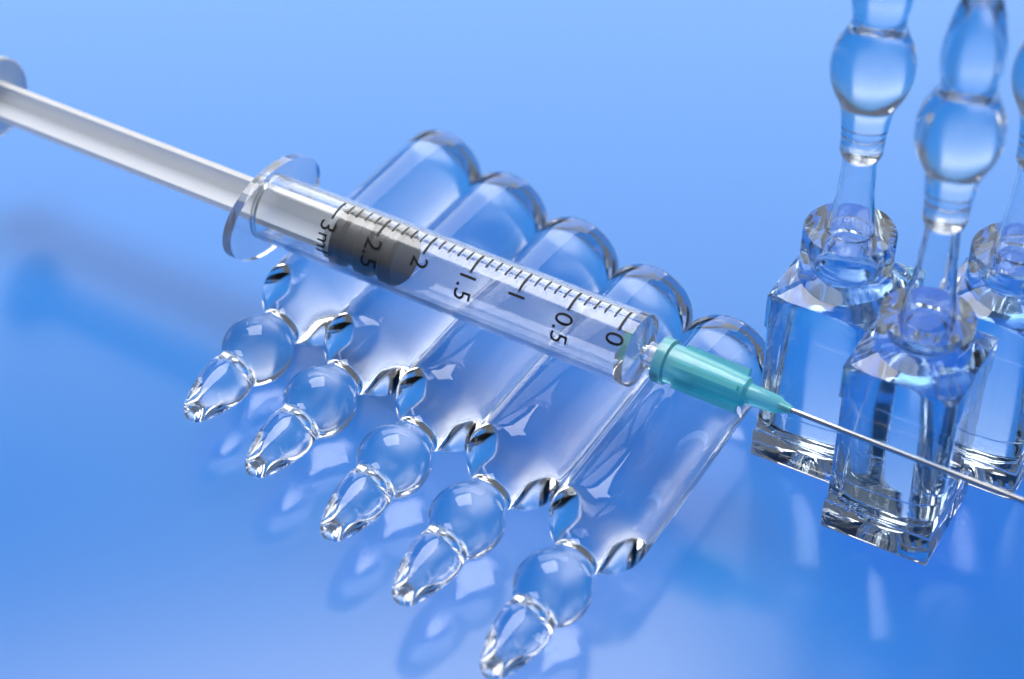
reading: 2.3 ml
